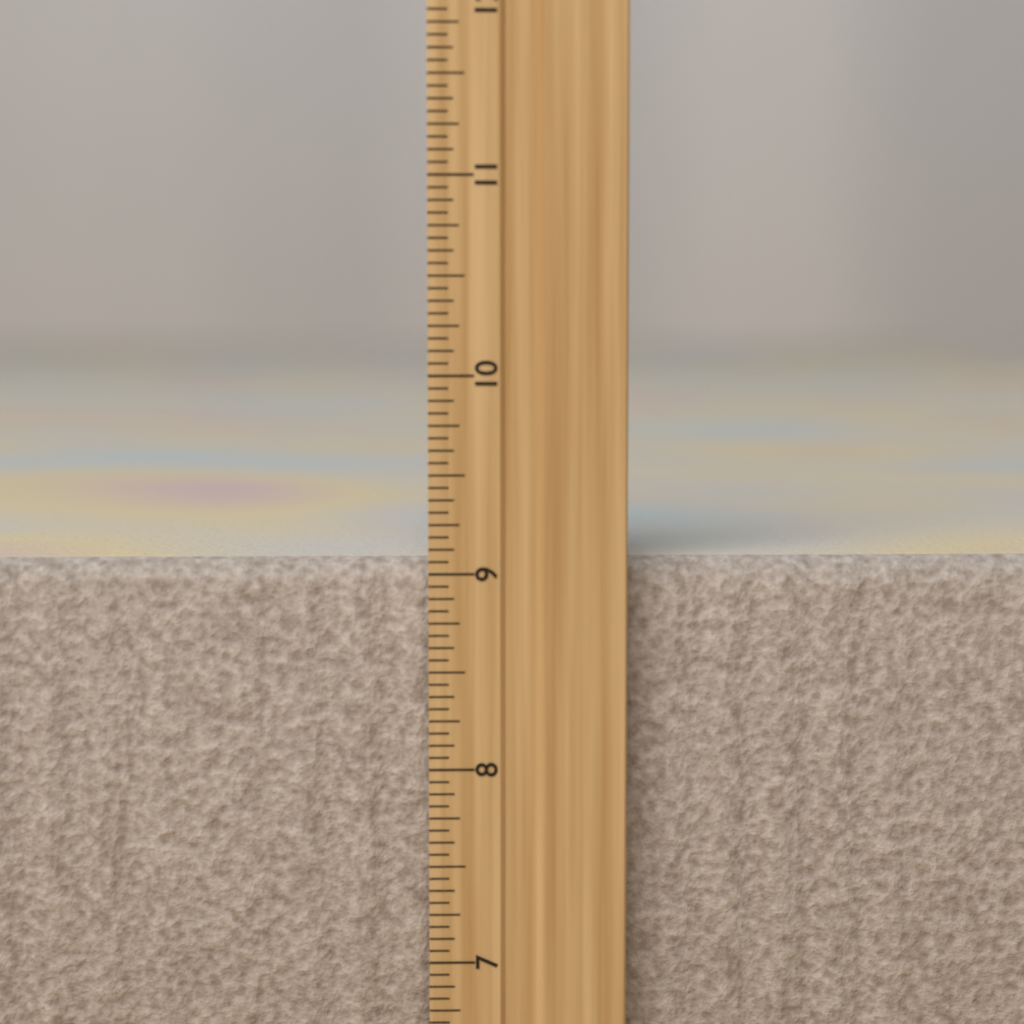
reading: 9.0625 inch
